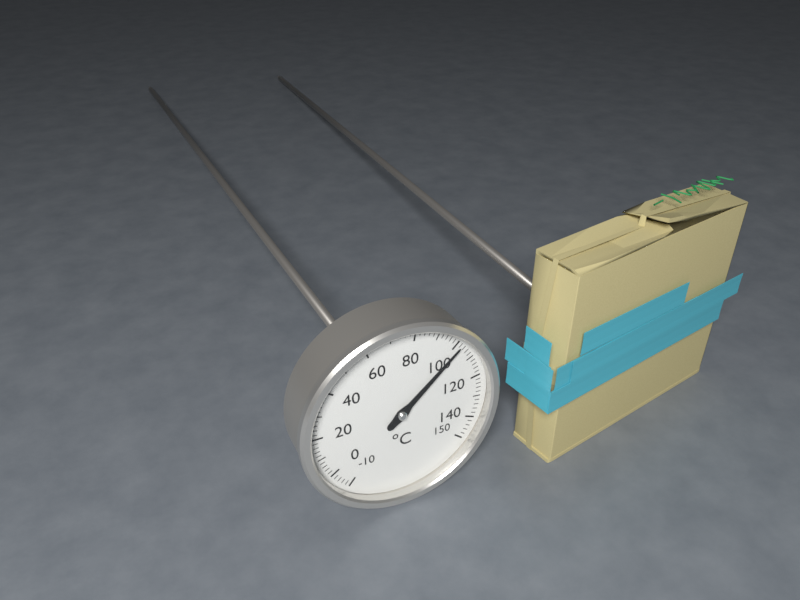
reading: 102 °C
